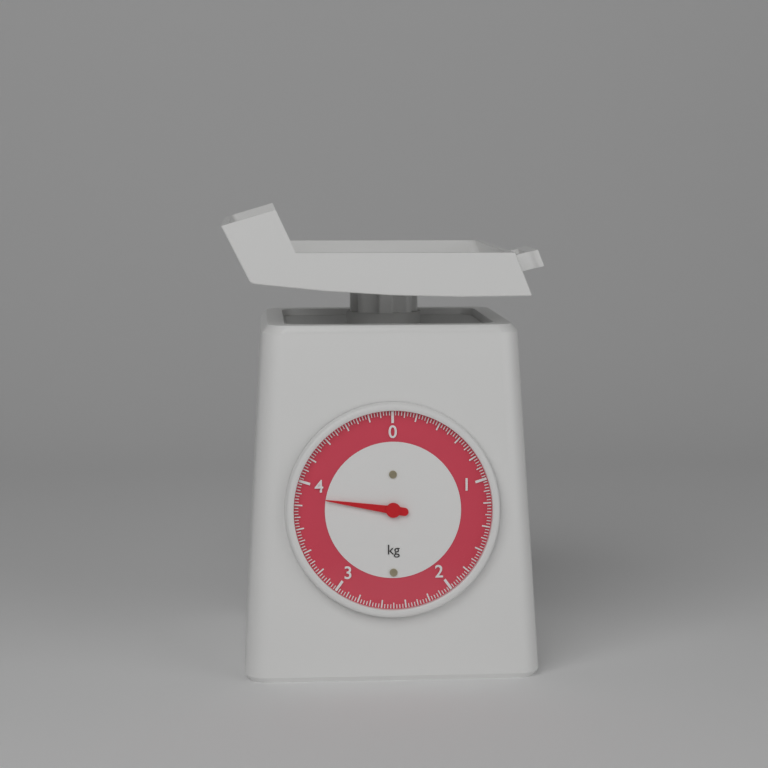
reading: 3.875 kg
